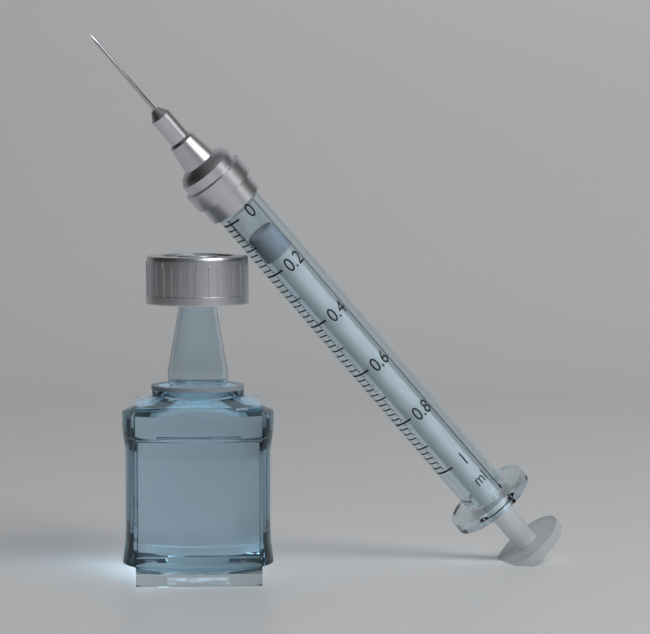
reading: 0.08 ml
